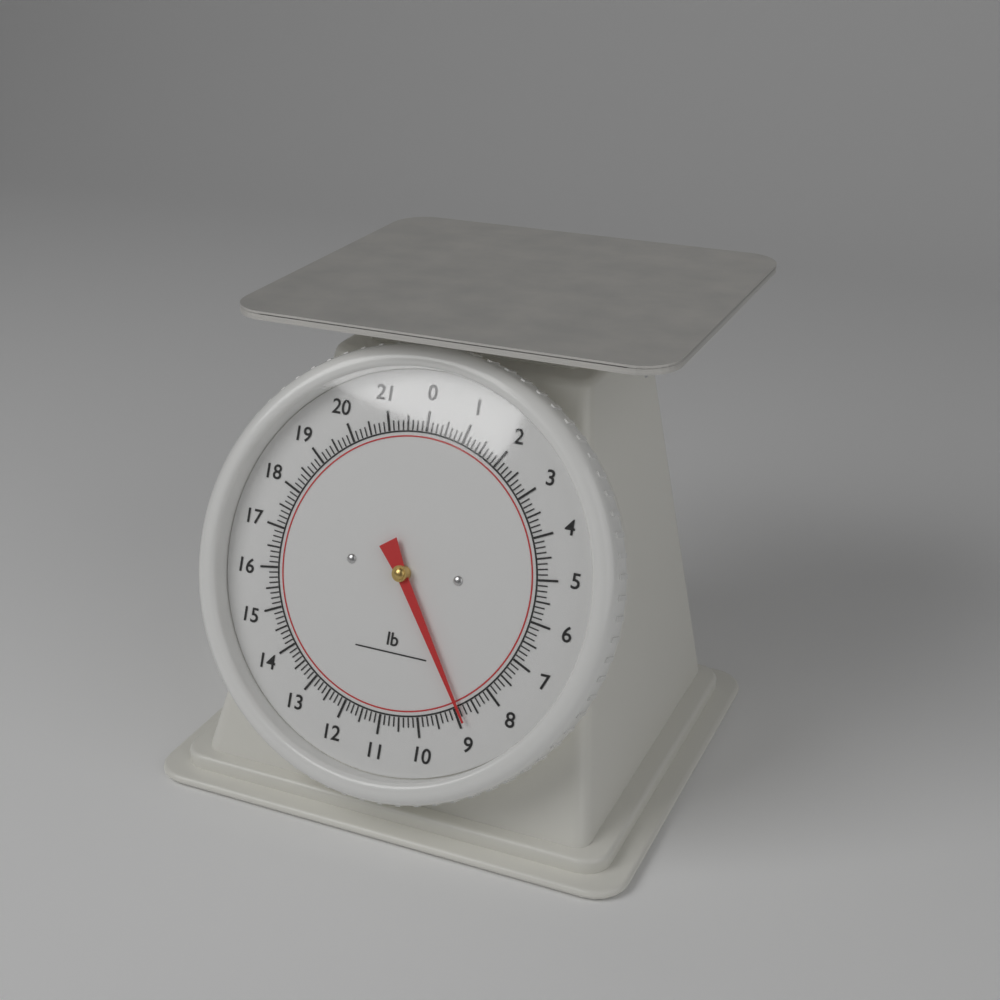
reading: 8.875 lb
